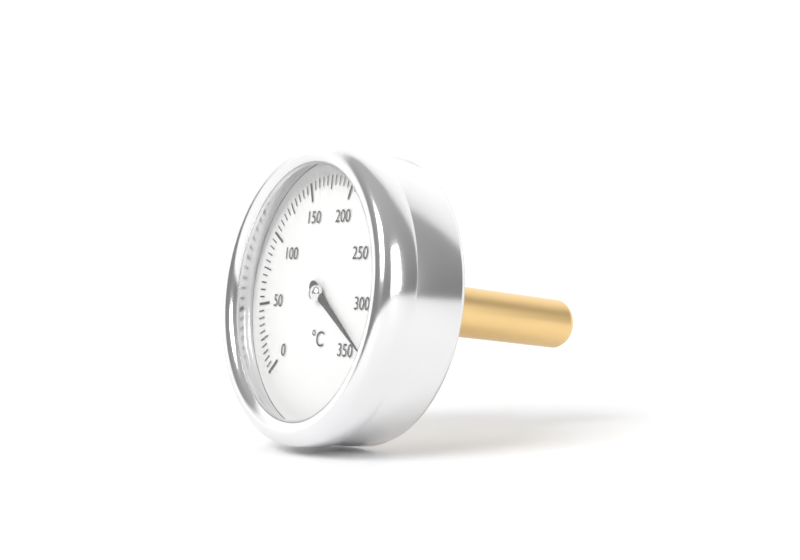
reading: 335 °C
